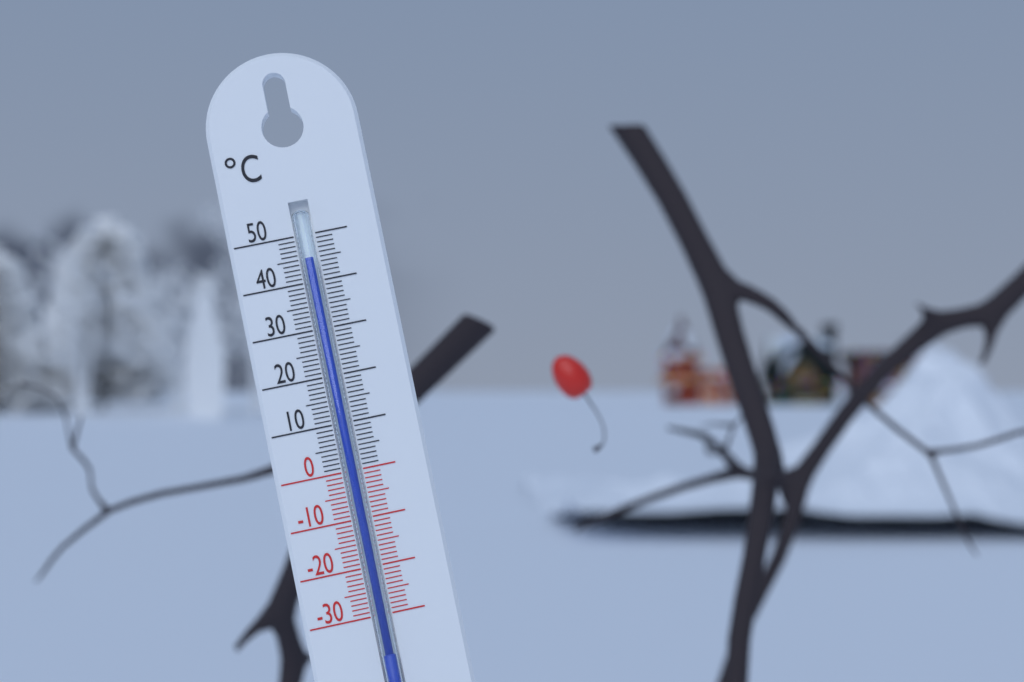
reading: 45 °C
